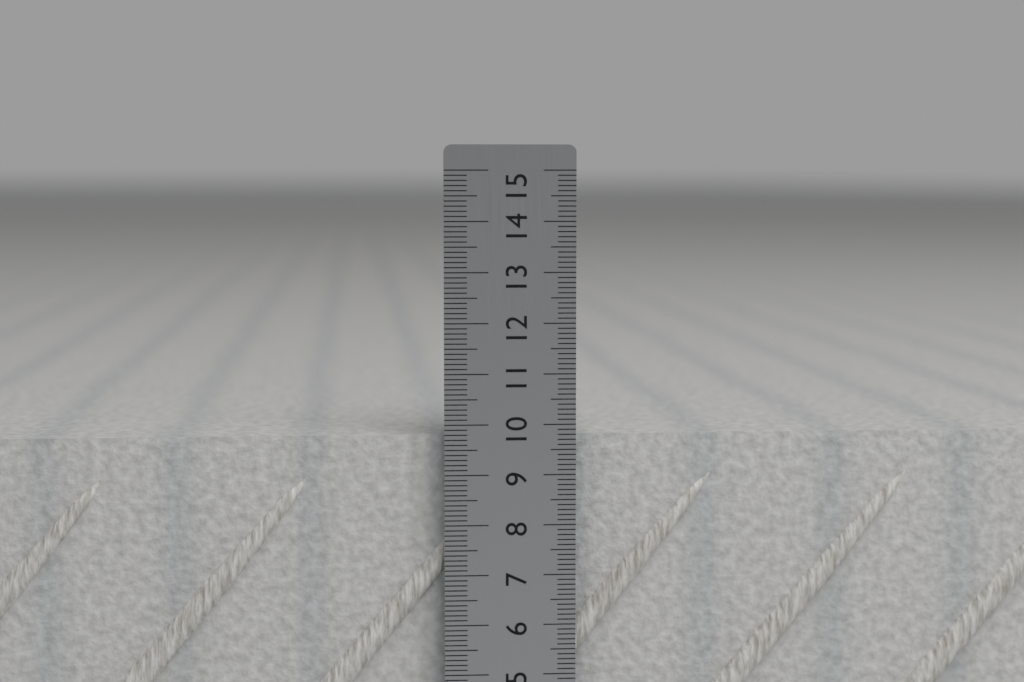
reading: 9.8 cm
